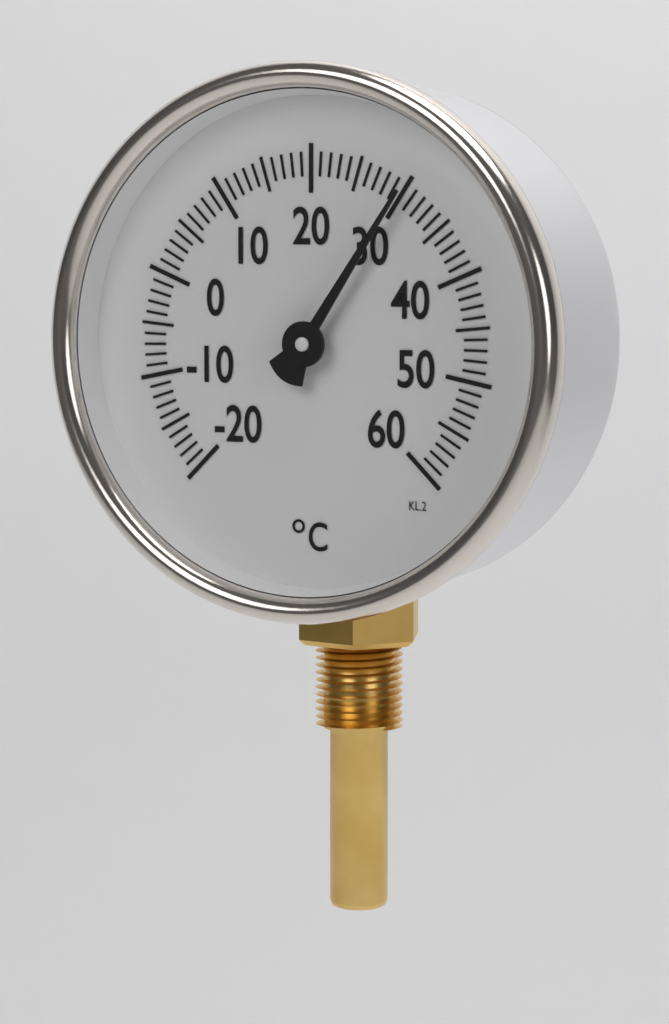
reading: 30 °C
